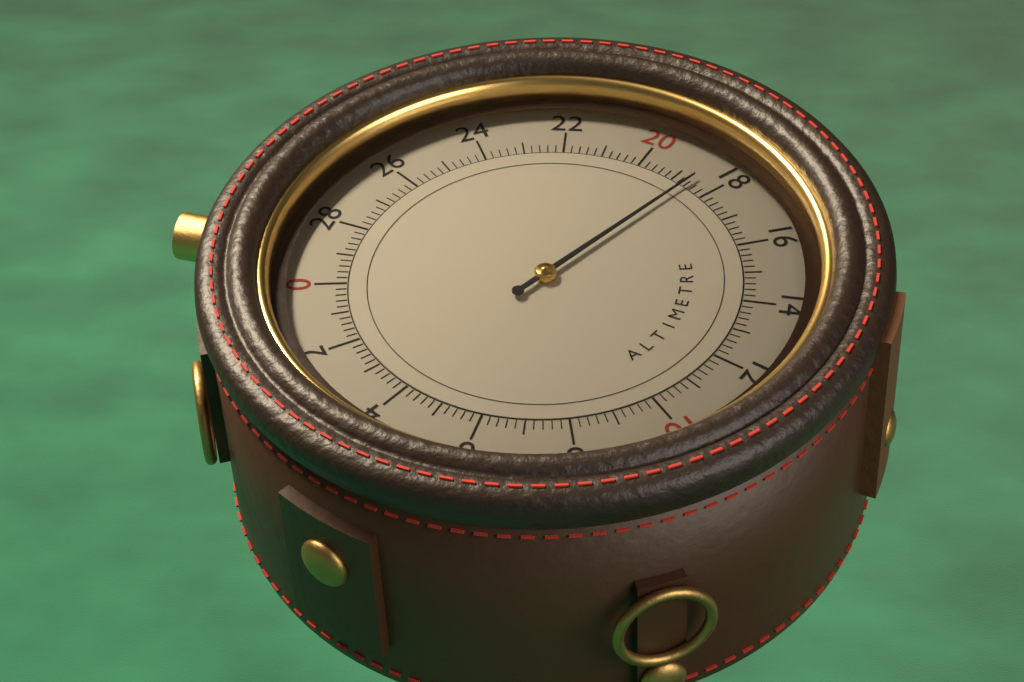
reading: 18.6 (no unit)
